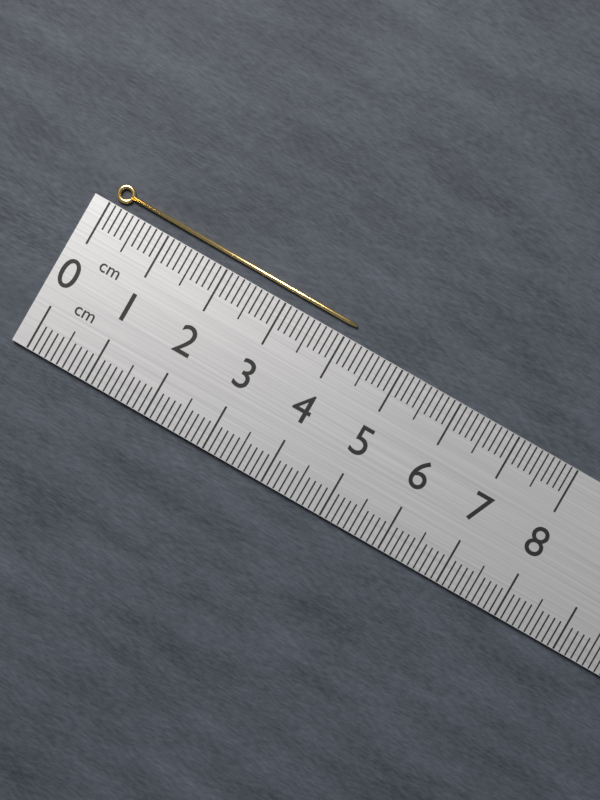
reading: 4.1 cm
